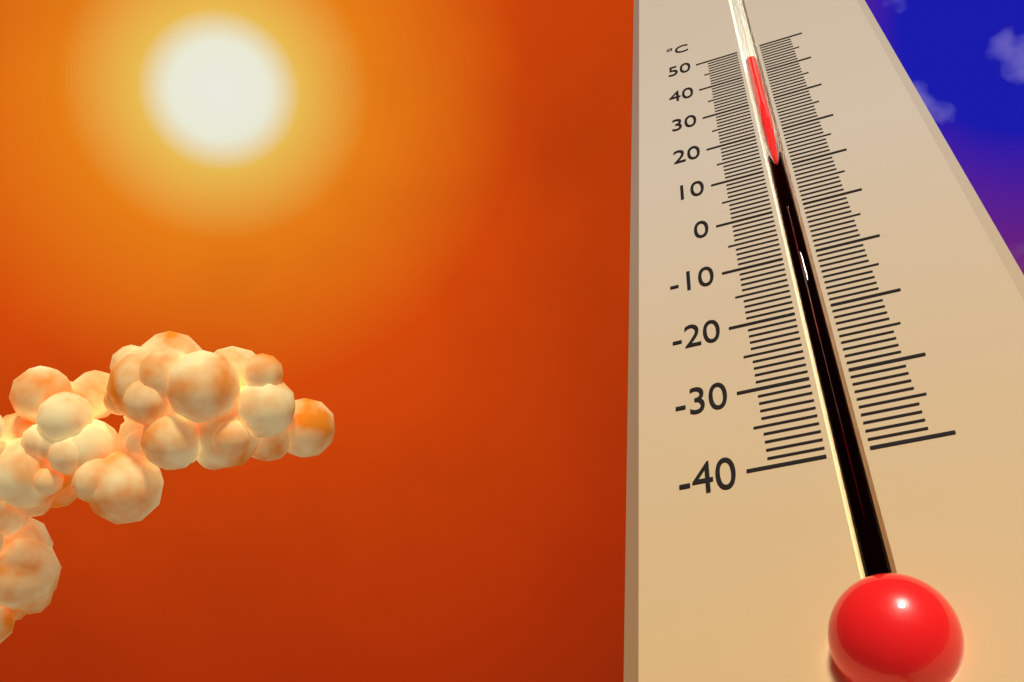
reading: 46 °C
